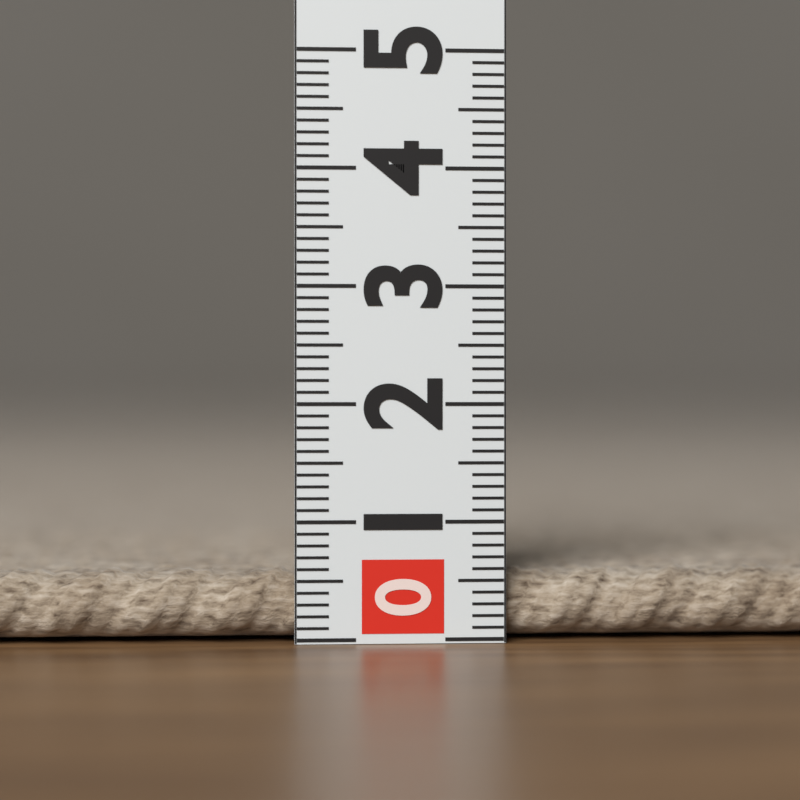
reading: 0.6 (no unit)
